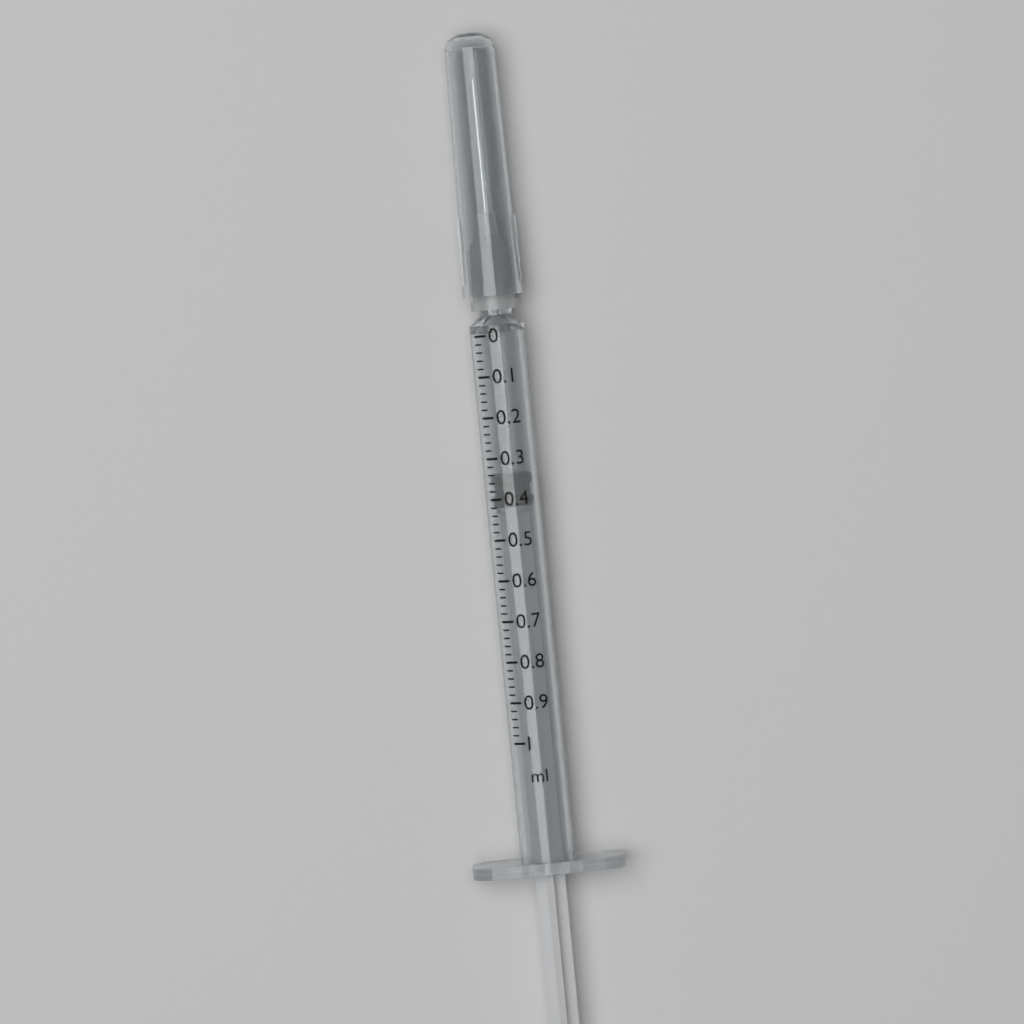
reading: 0.34 ml
